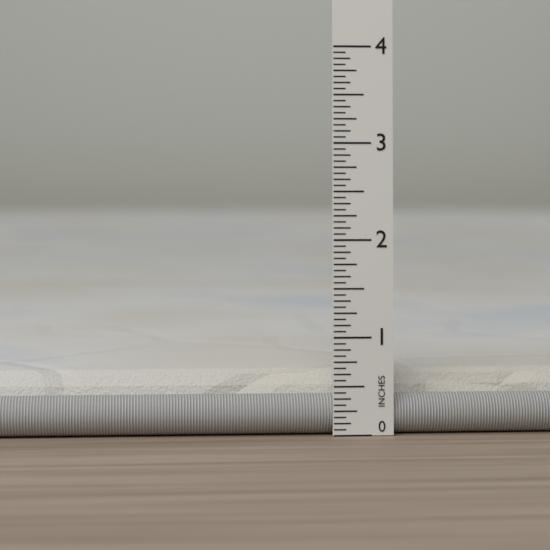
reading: 0.6250 in
